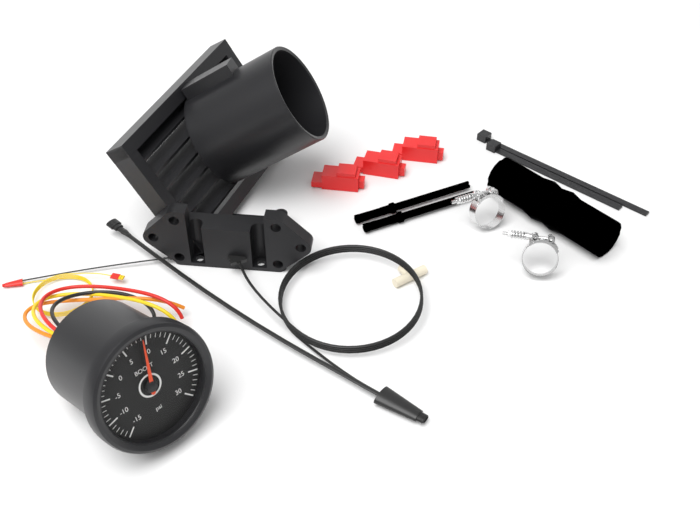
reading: 9 psi
